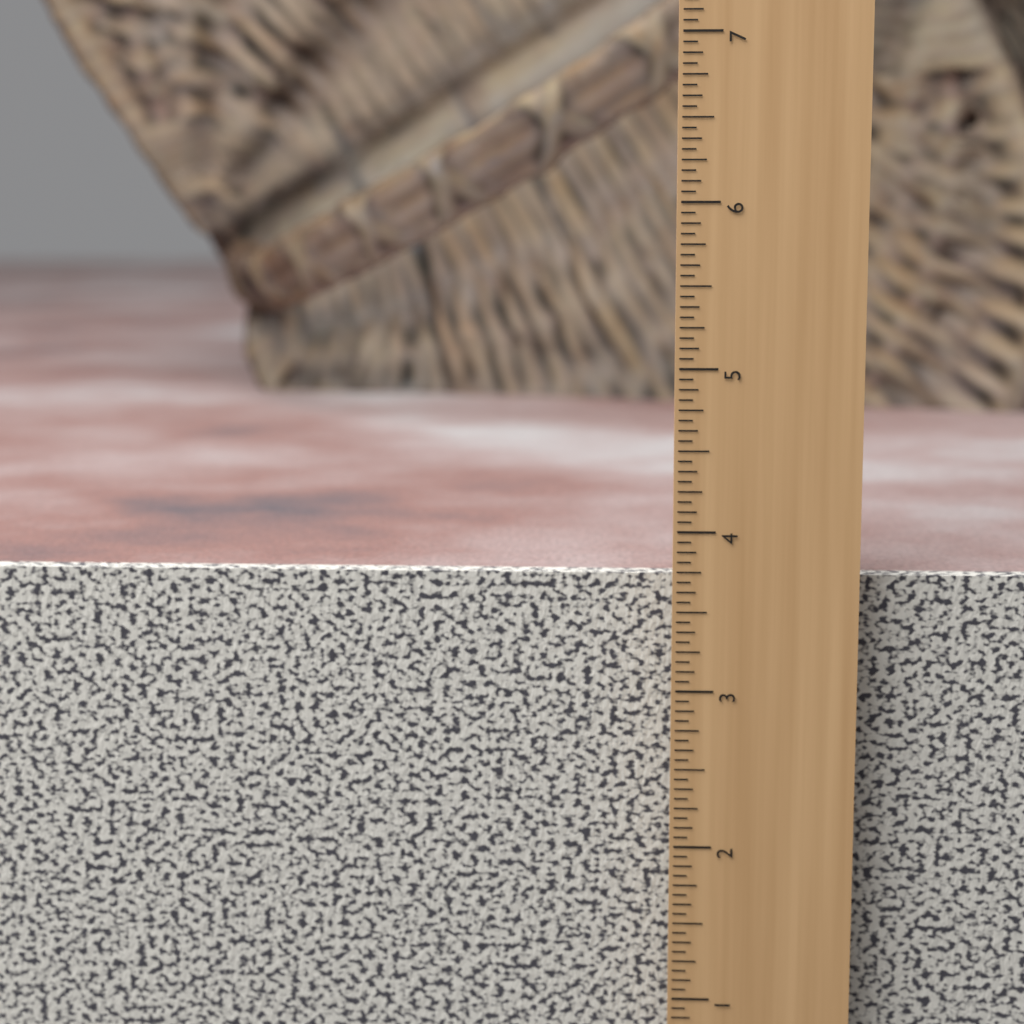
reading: 3.6875 in
